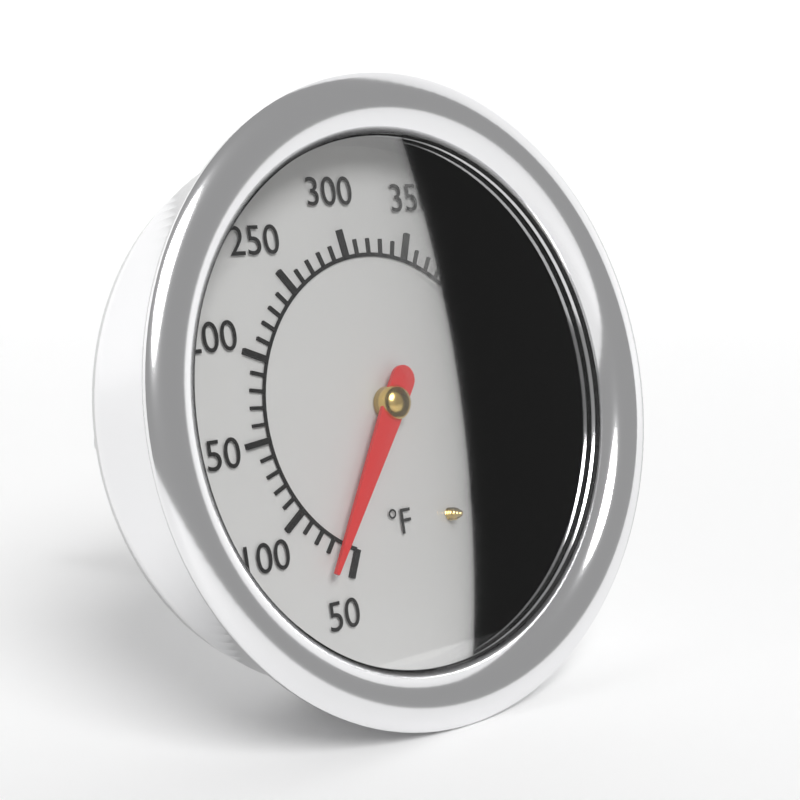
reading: 65 °F
